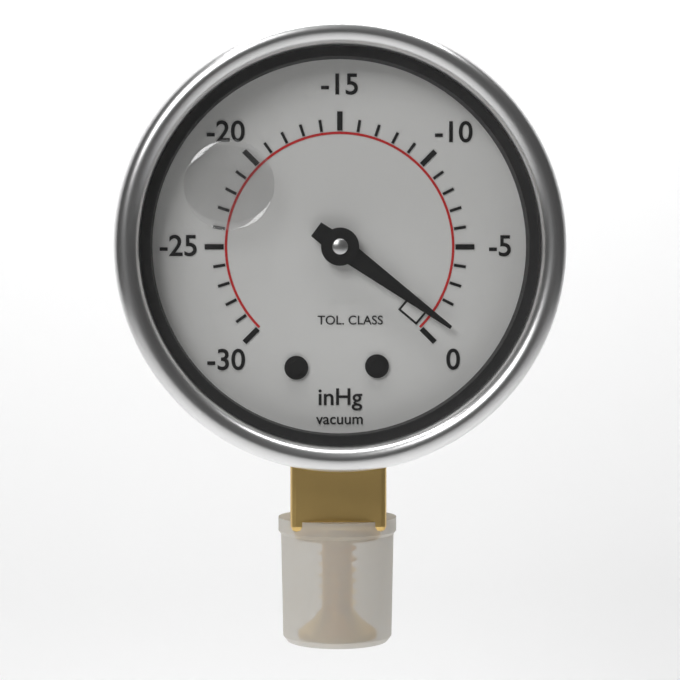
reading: -1 inHg
